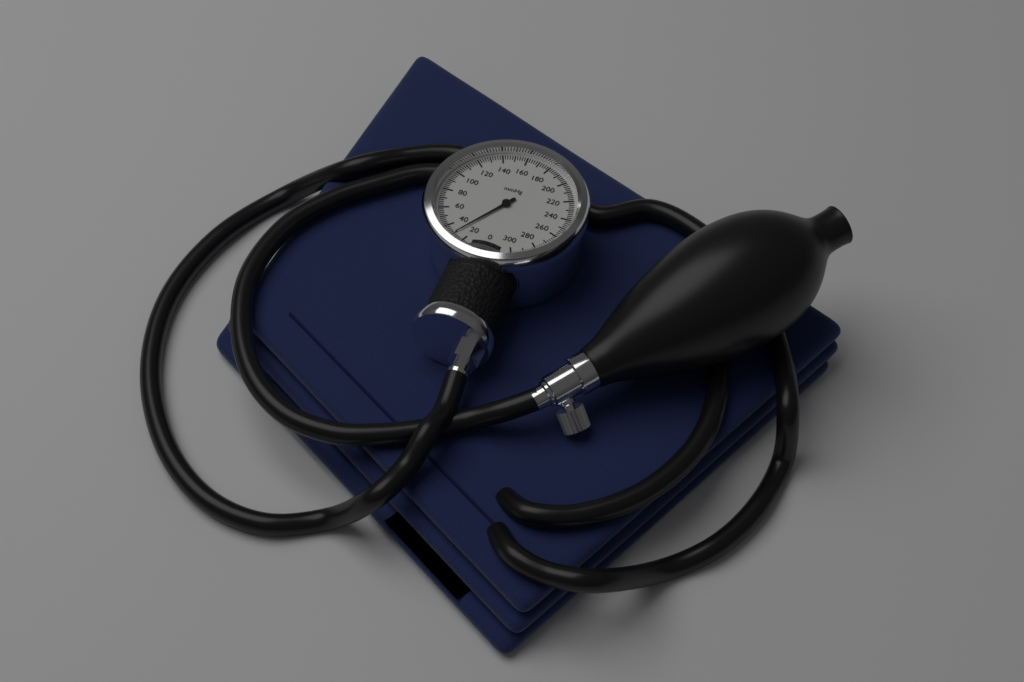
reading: 30 mmHg
